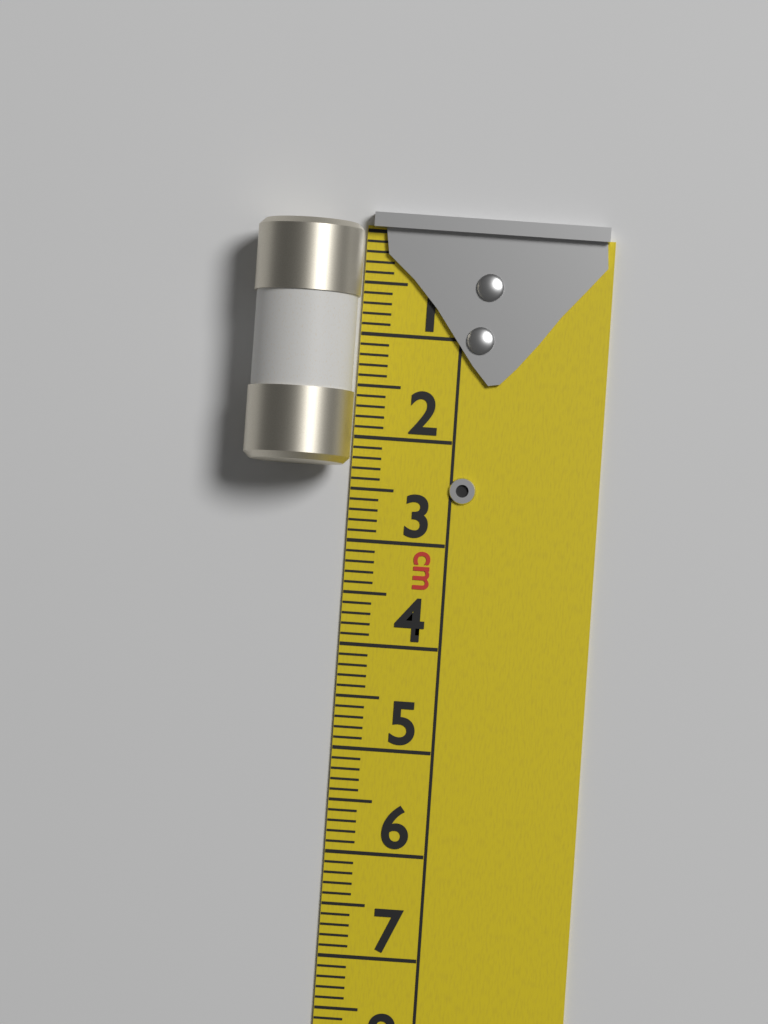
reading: 2.3 cm
